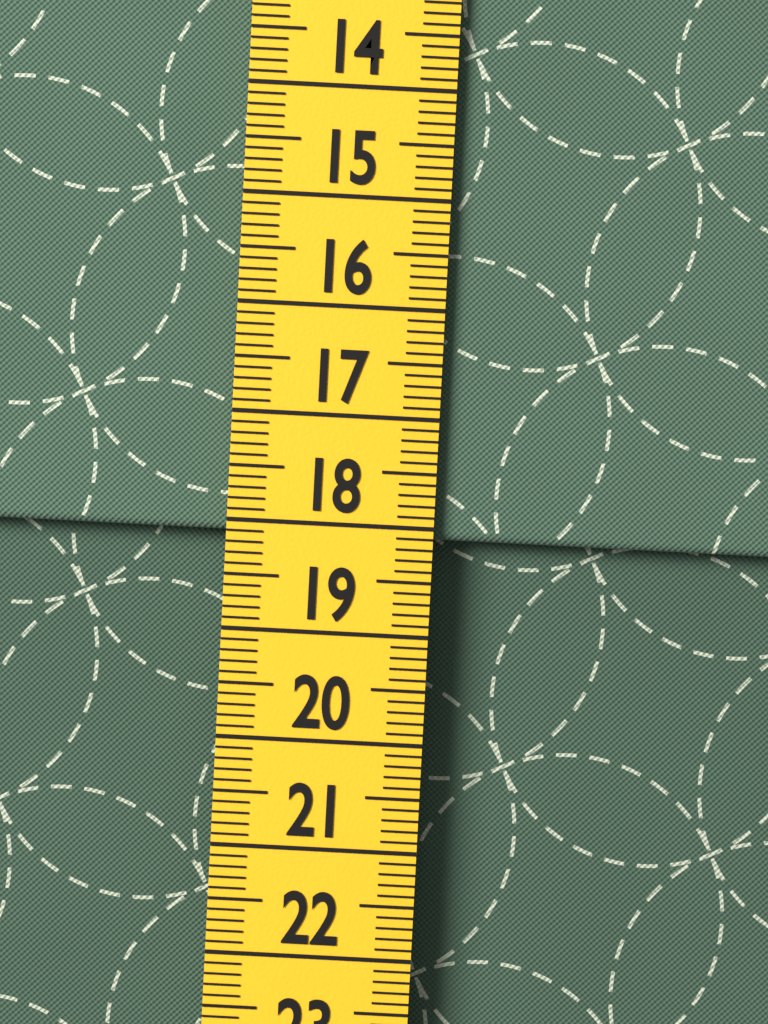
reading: 18.1 cm
